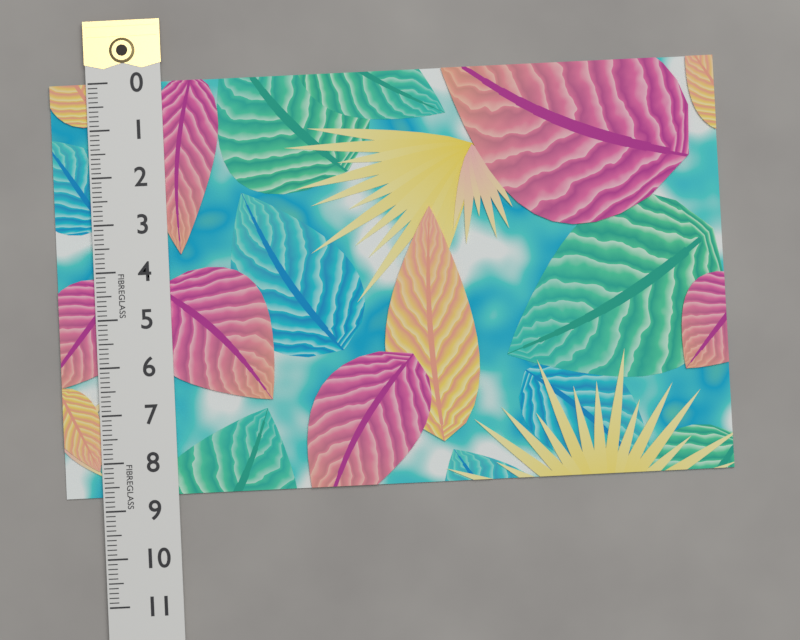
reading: 8.7 (no unit)
